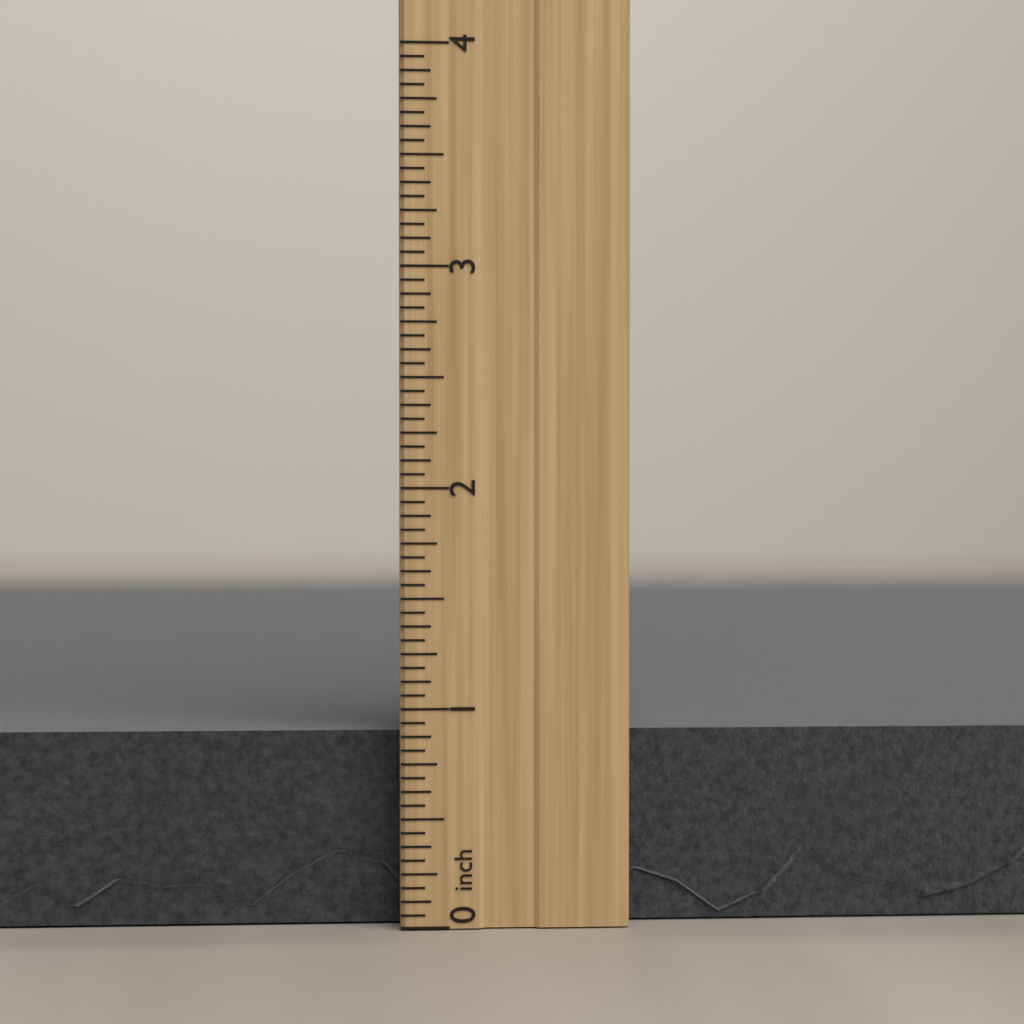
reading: 0.9375 inch
